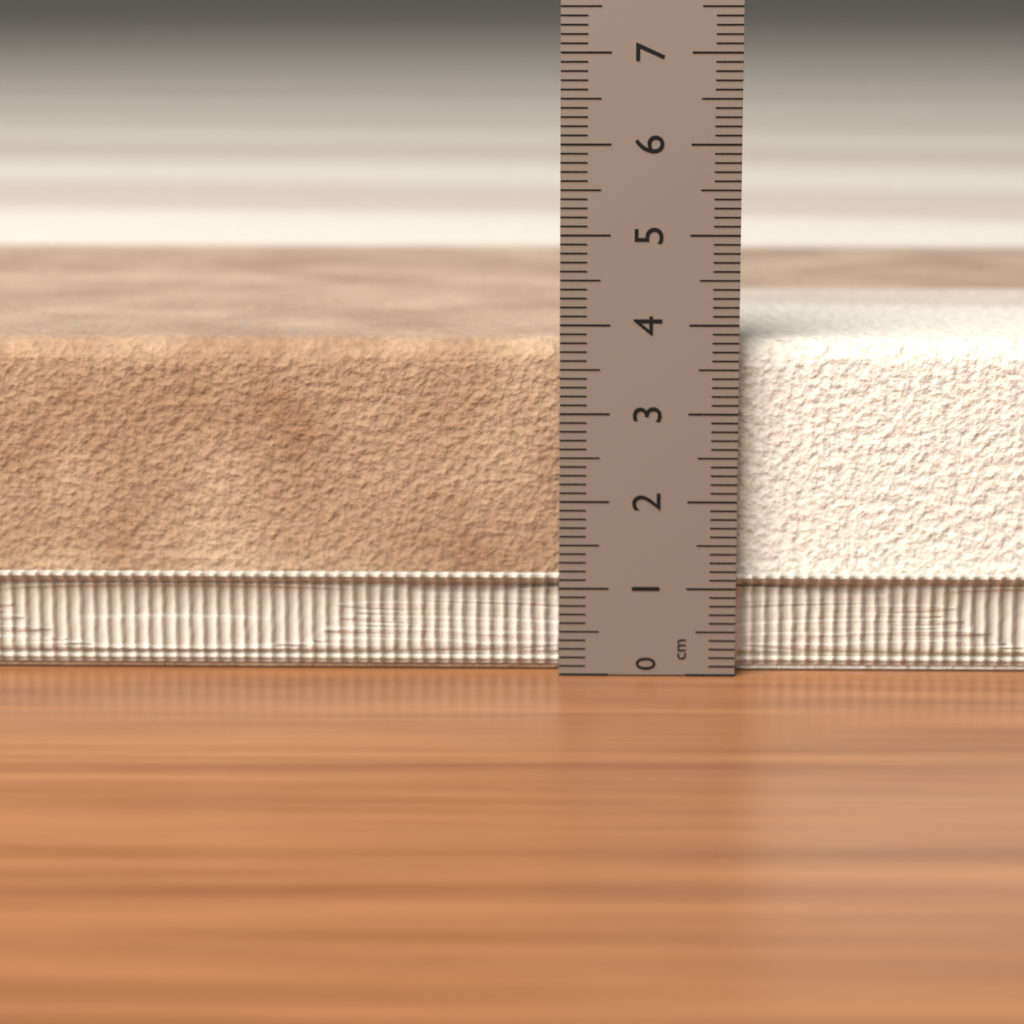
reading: 3.8 cm
